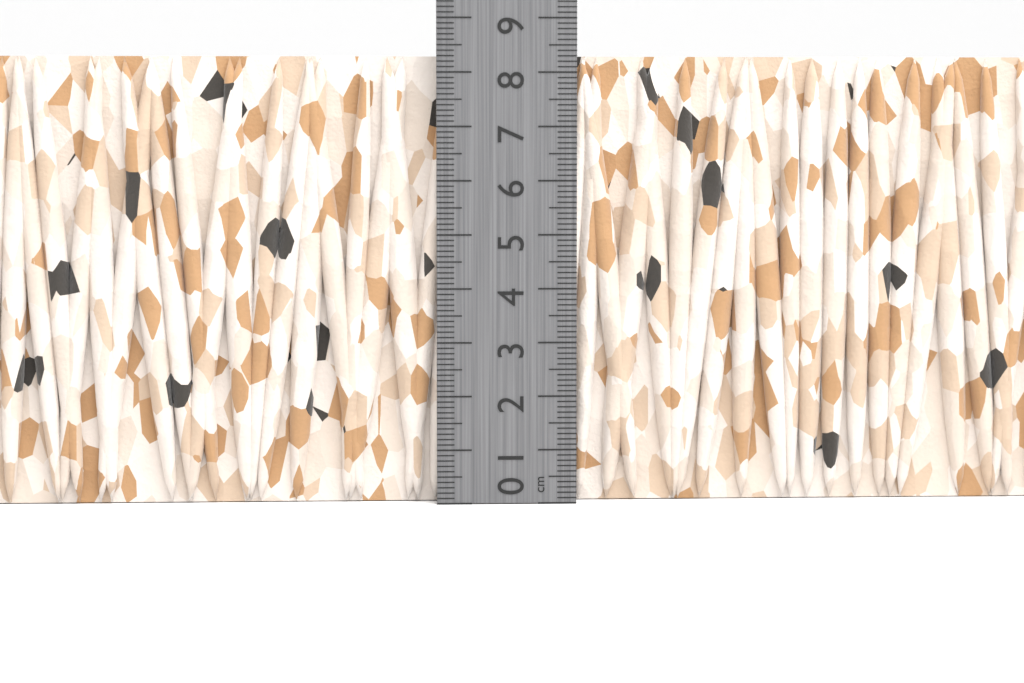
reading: 8.3 cm
